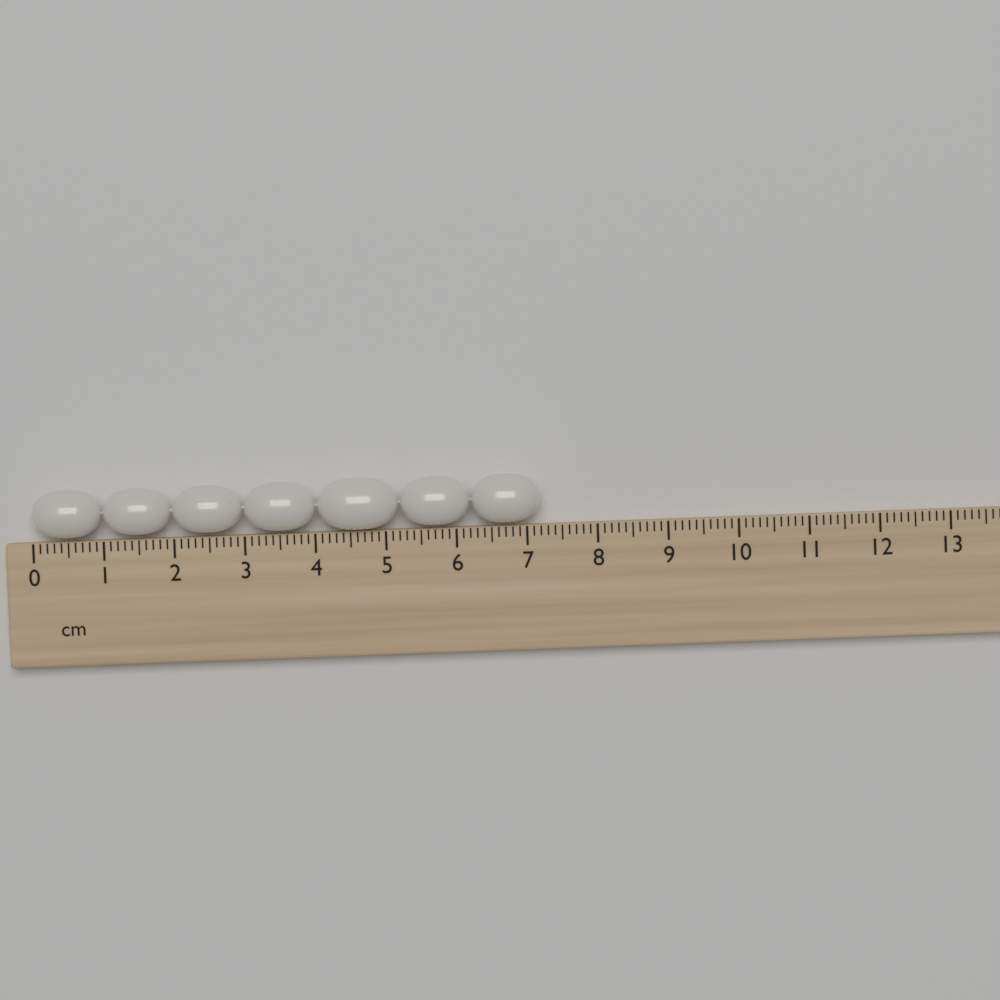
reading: 7.2 cm
